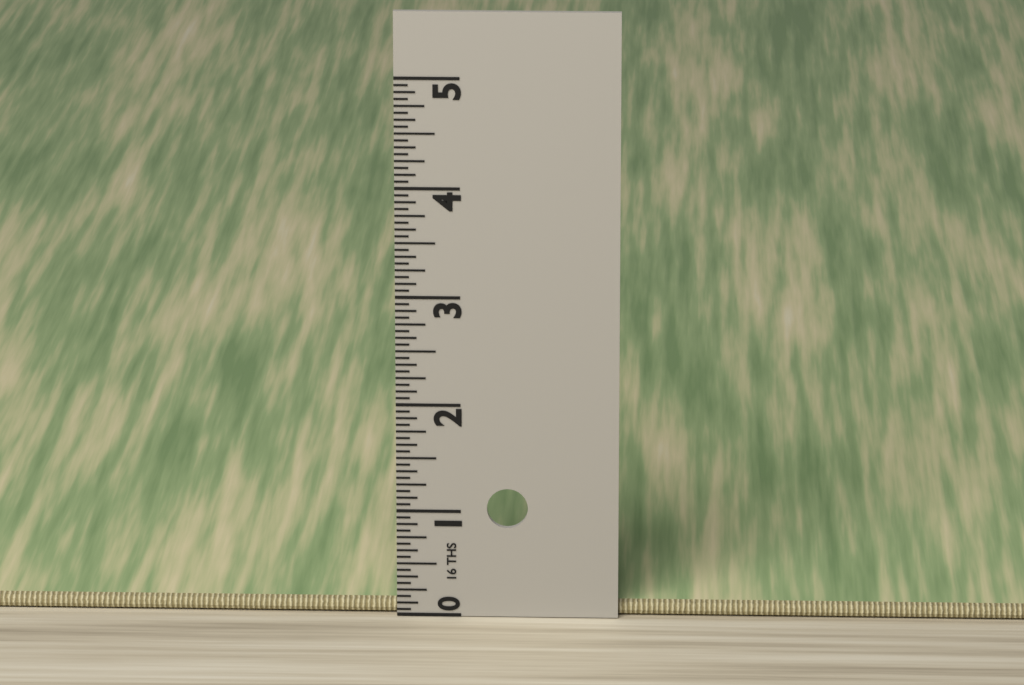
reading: 0.1250 in
